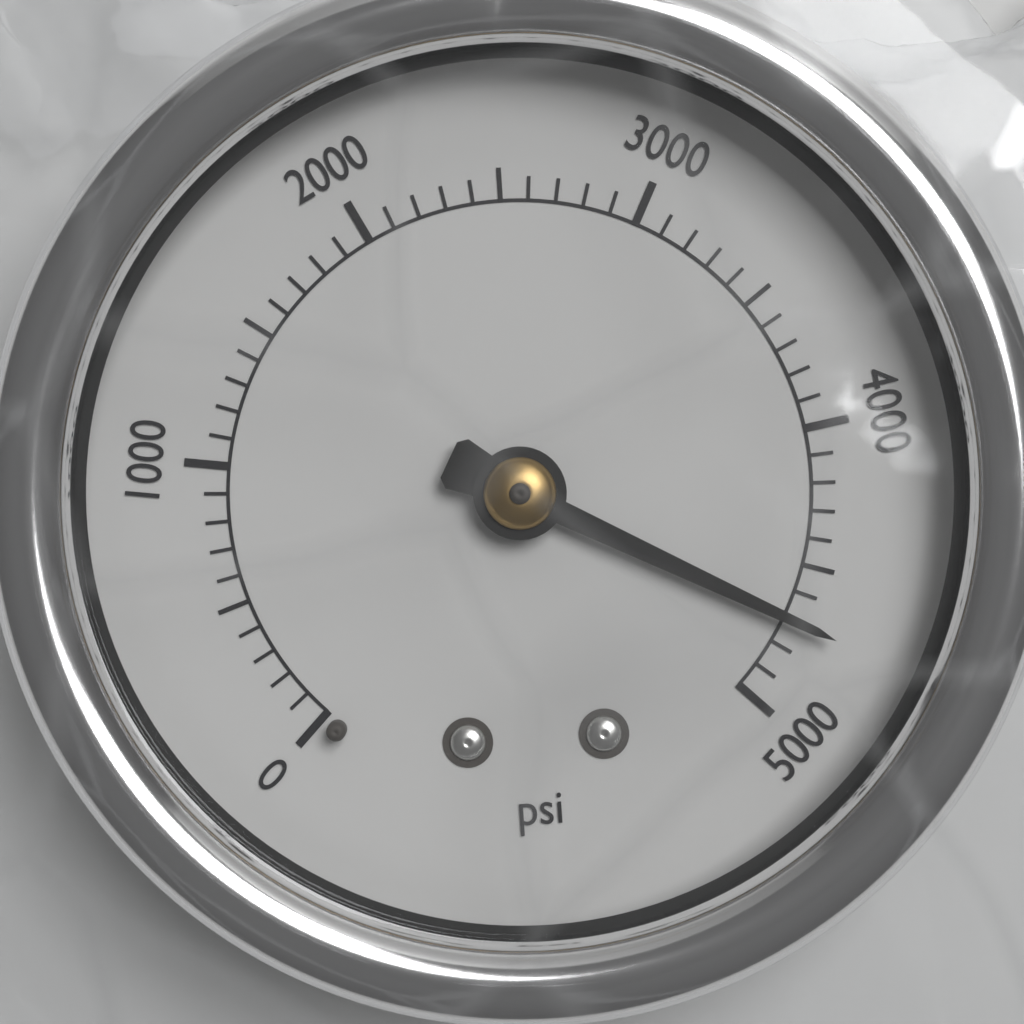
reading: 4700 psi
